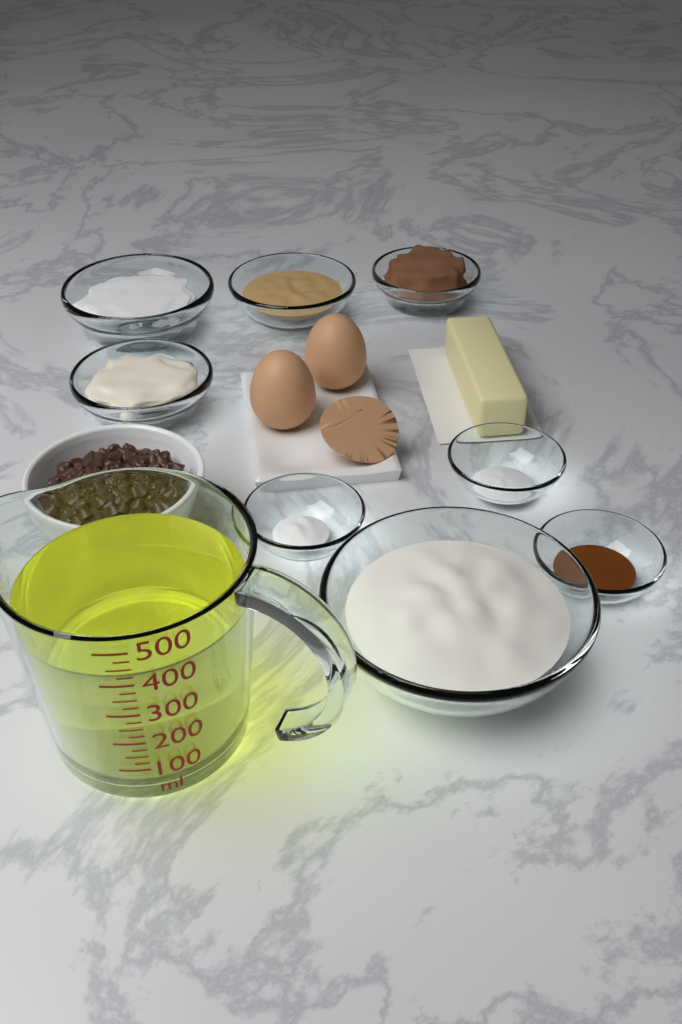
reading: 425 ml
